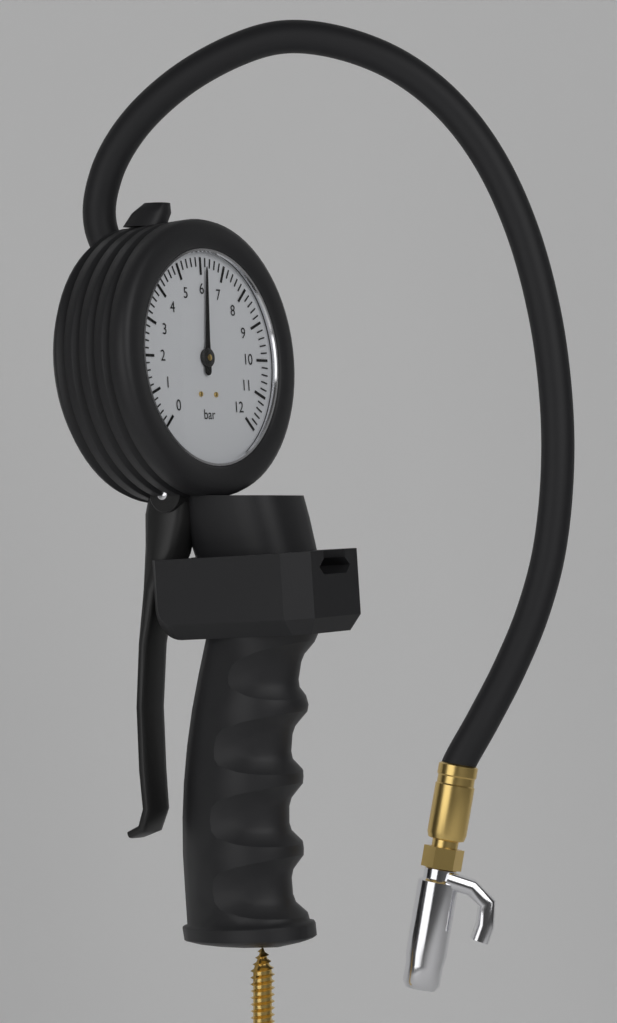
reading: 6.2 bar
